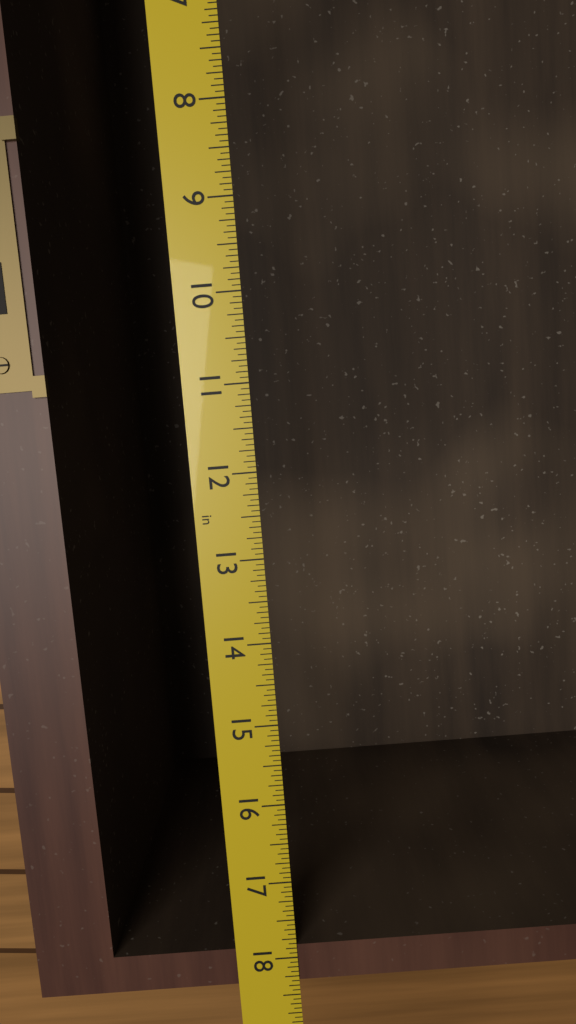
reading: 18.3125 in
